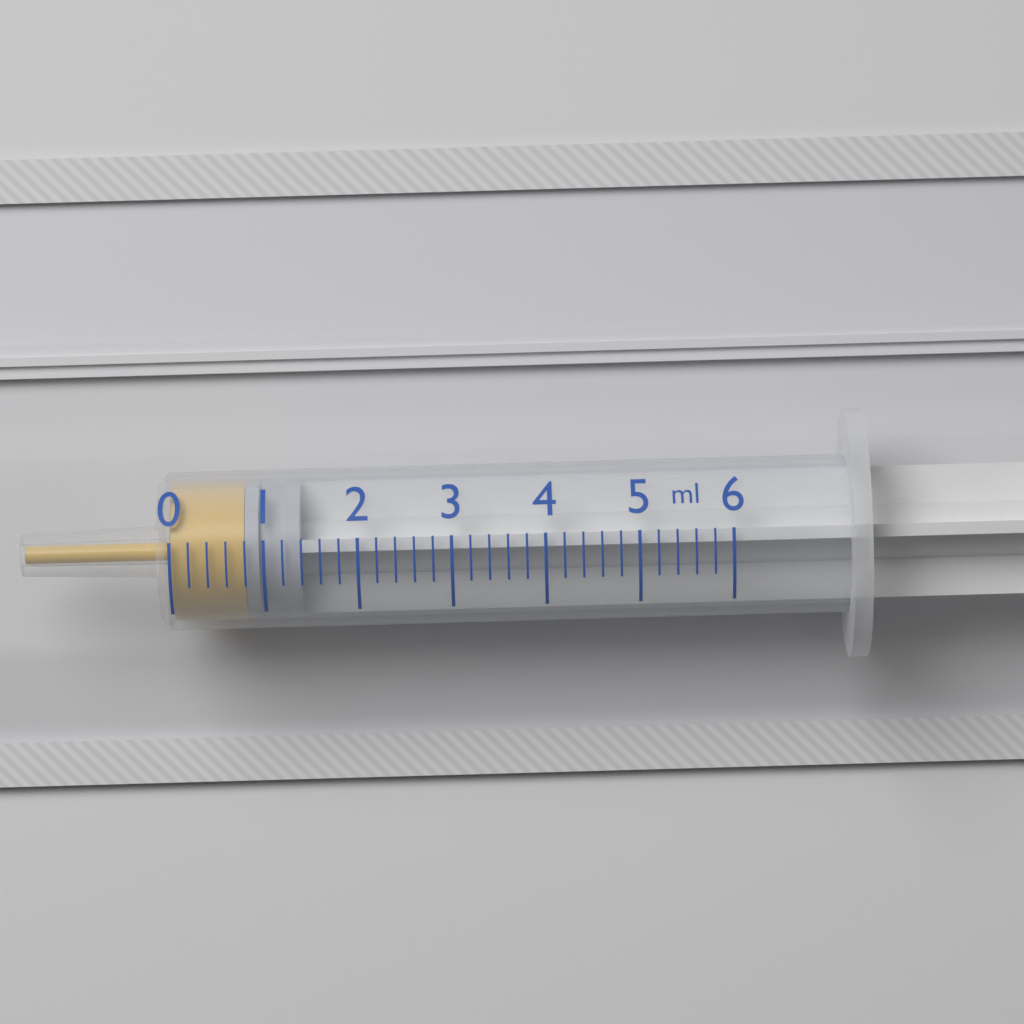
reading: 0.8 ml
